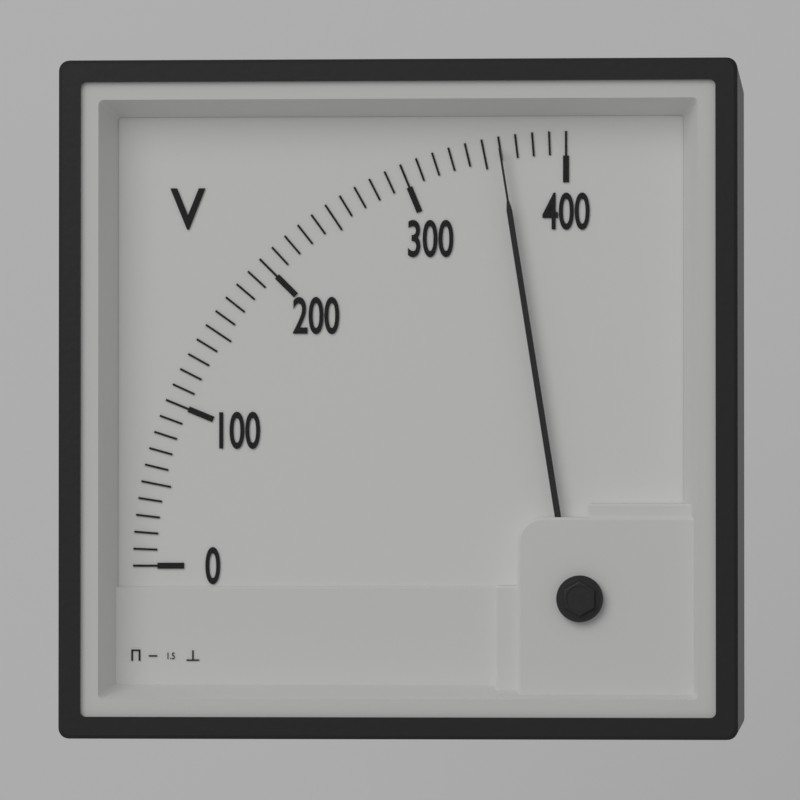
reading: 360 V
